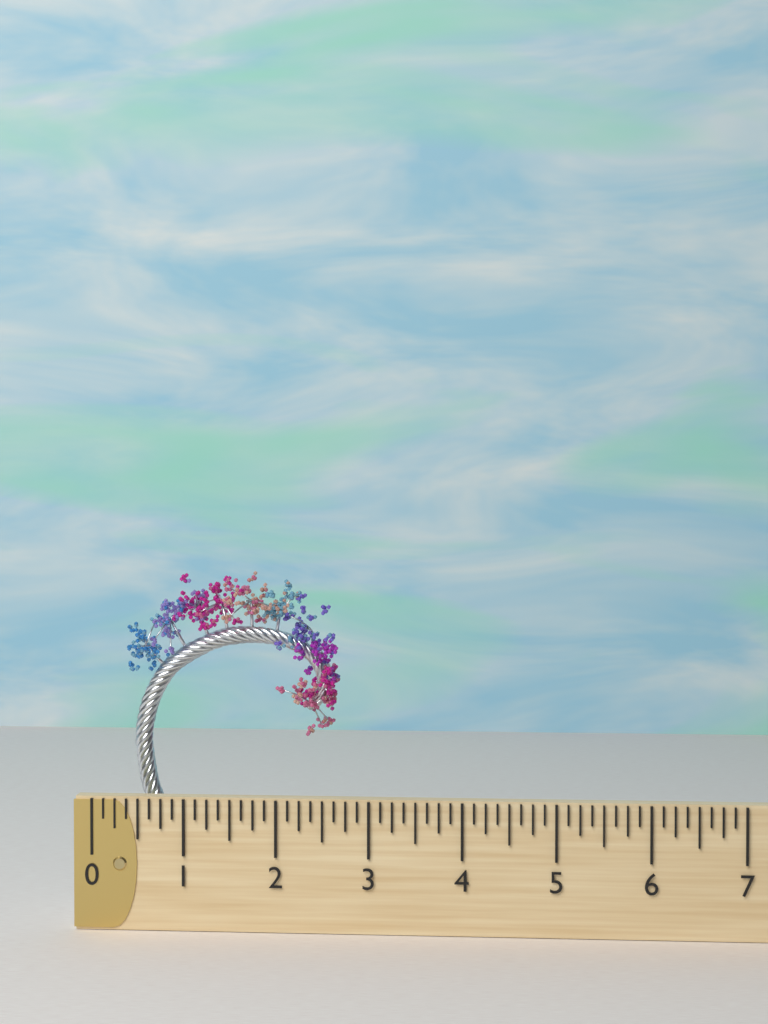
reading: 2.625 (no unit)
